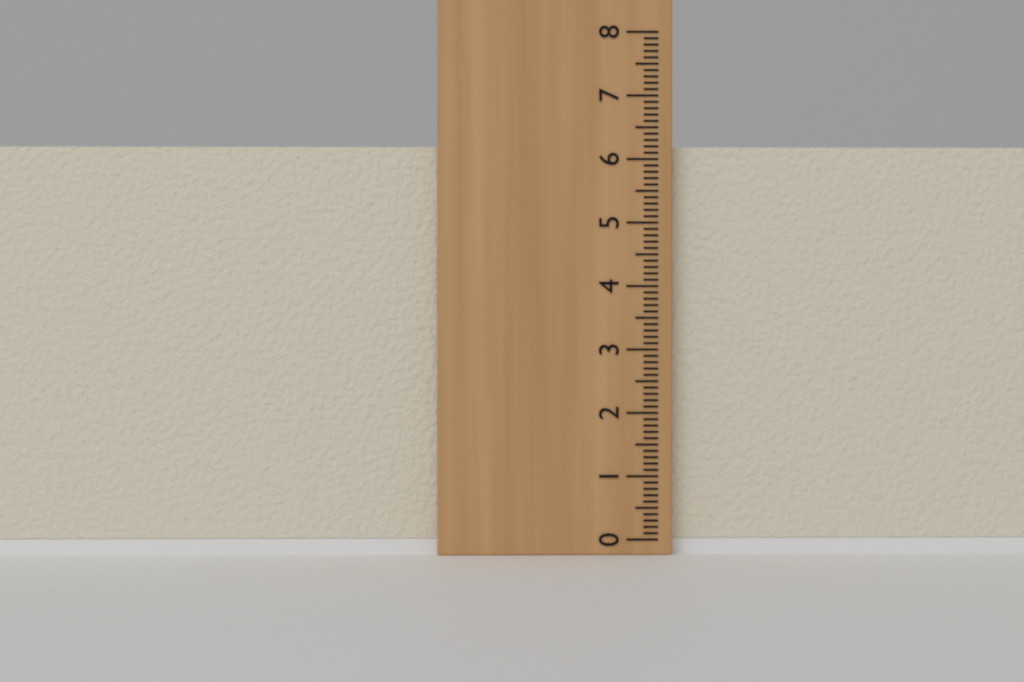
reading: 6.2 (no unit)
